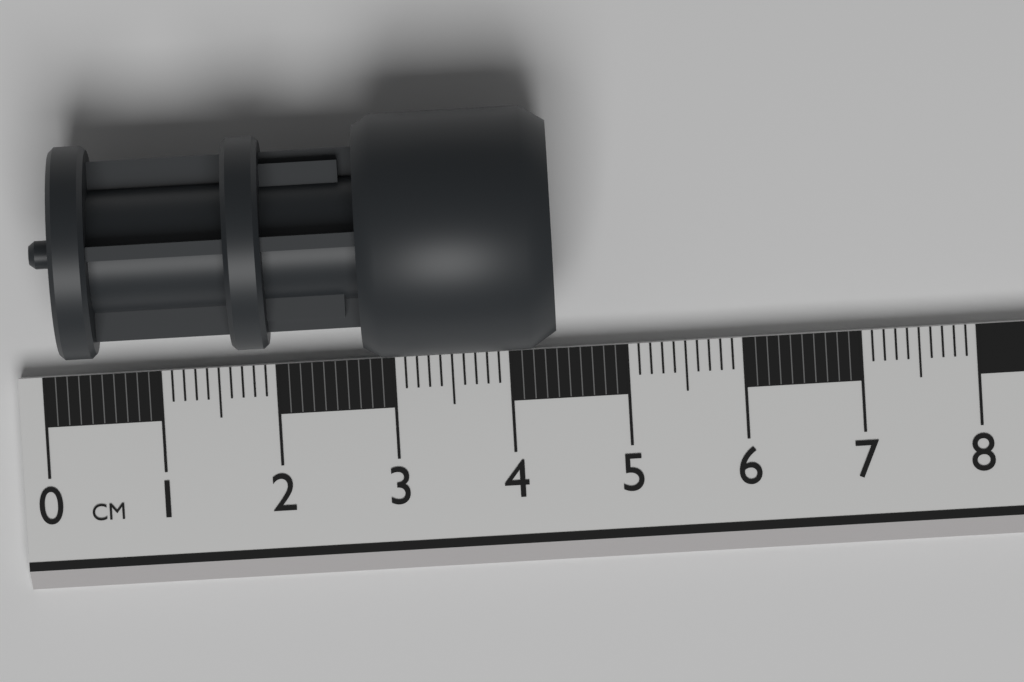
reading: 4.4 cm
